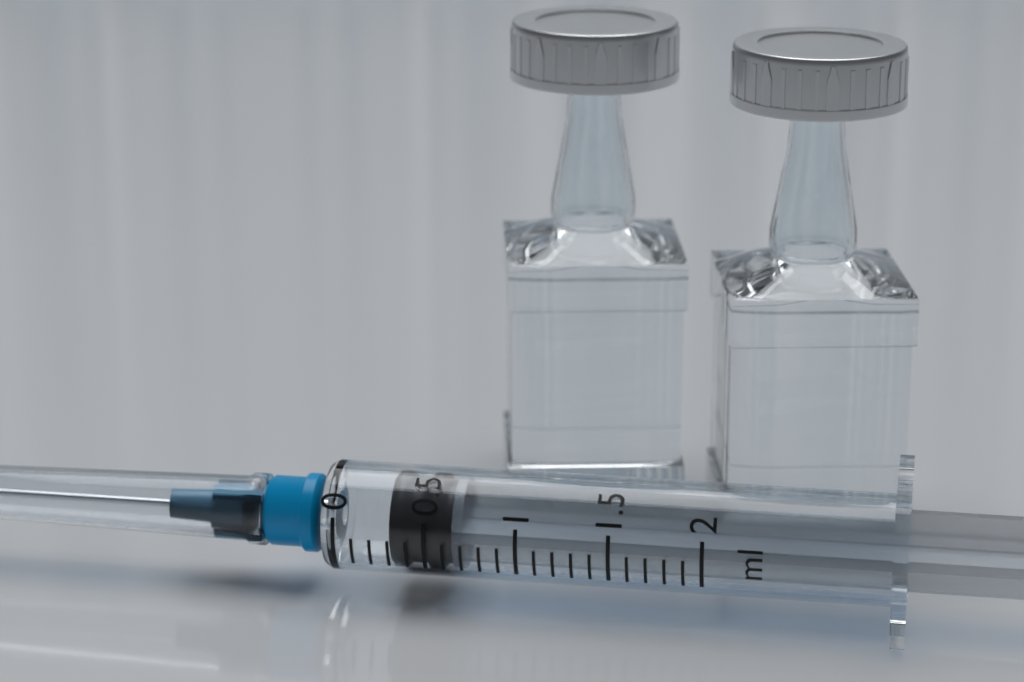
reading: 0.3 ml
